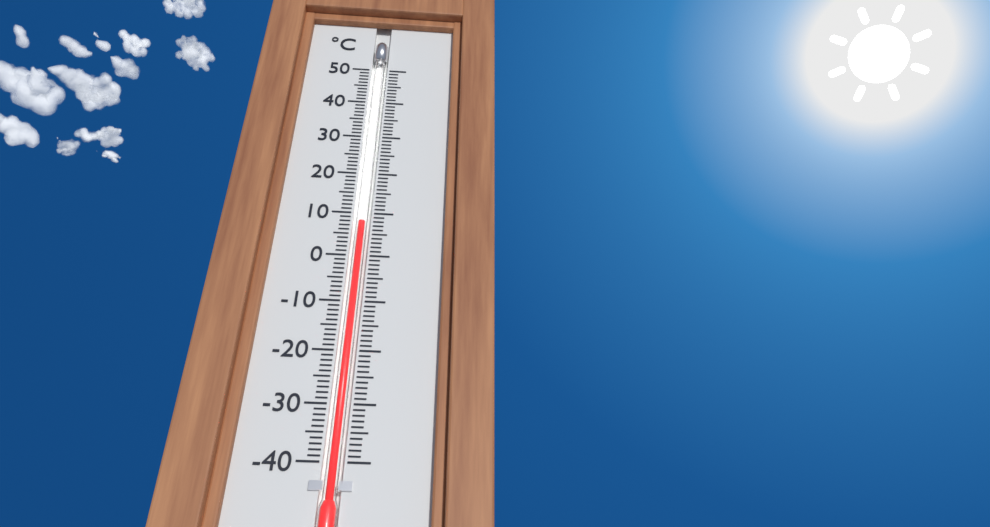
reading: 8 °C
